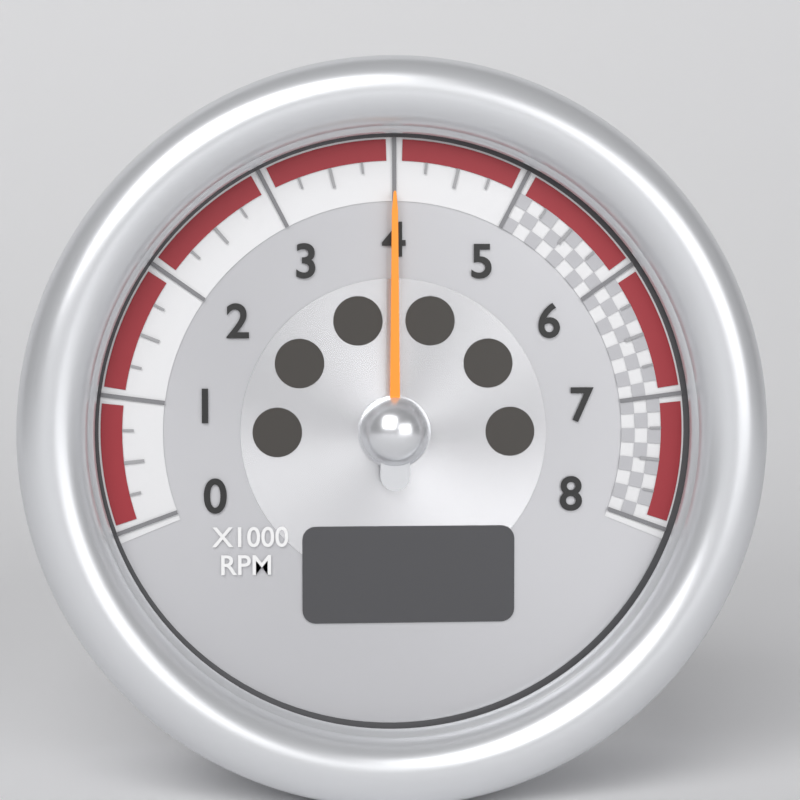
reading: 4.00 x1000 RPM
